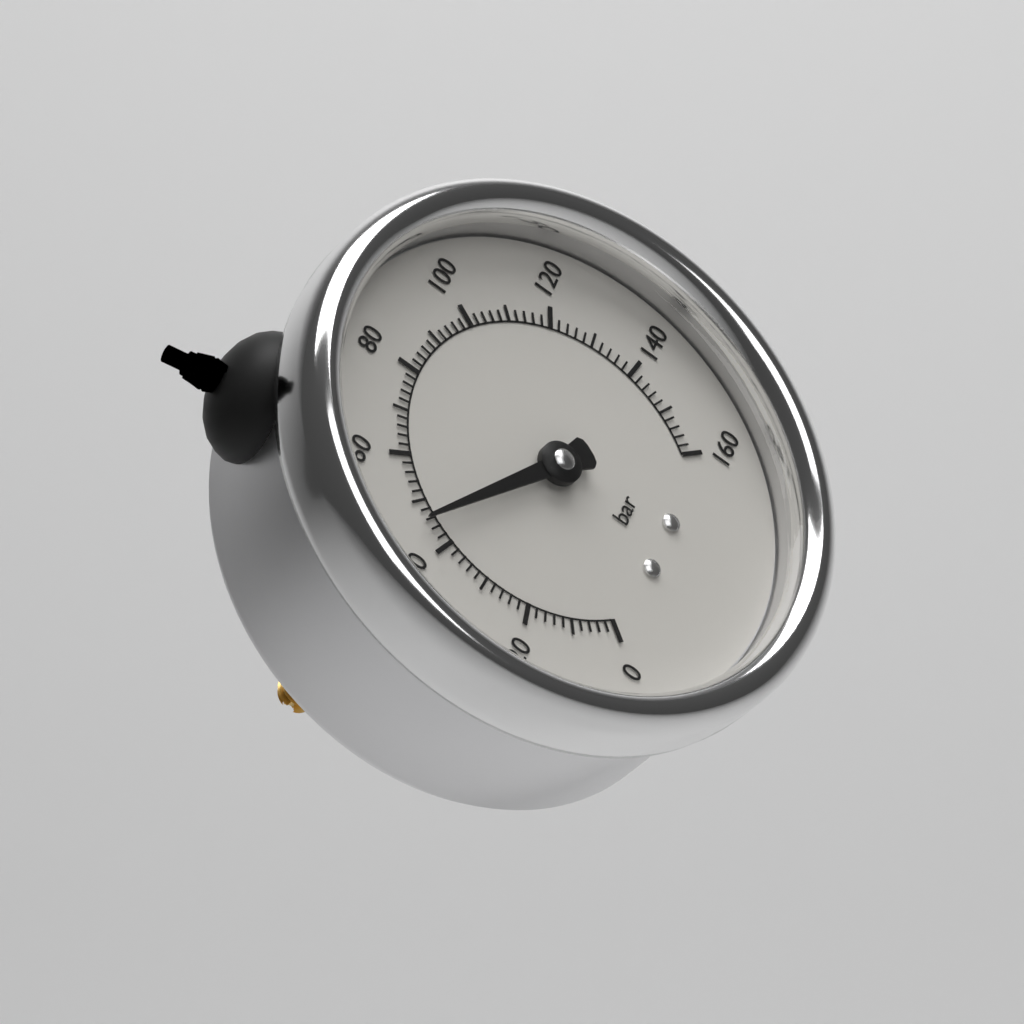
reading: 46 bar
